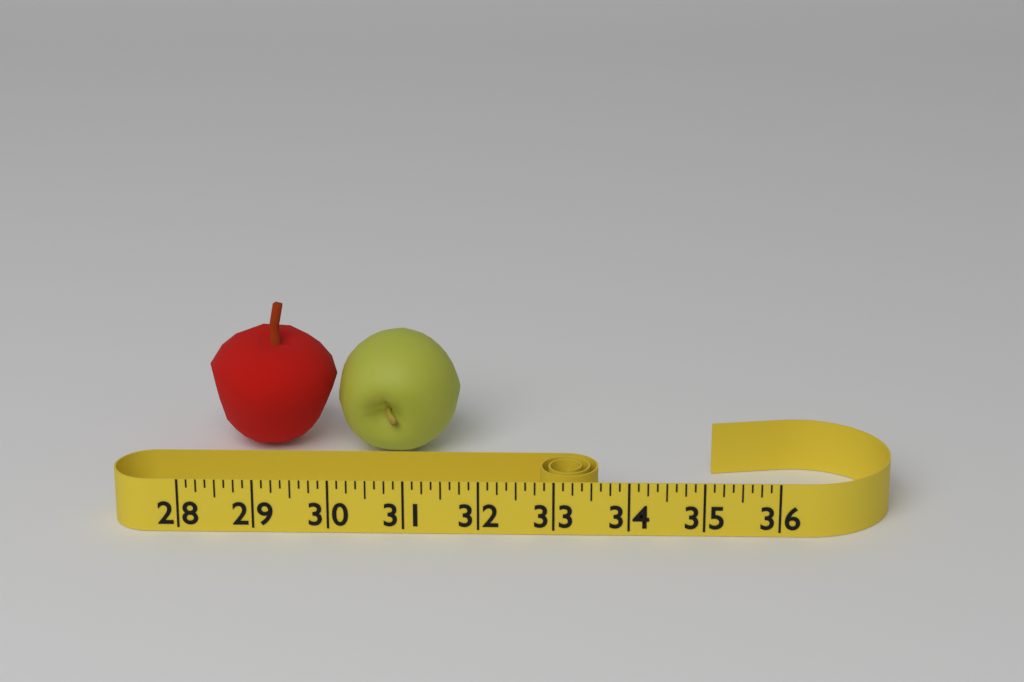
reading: 31.625 (no unit)
